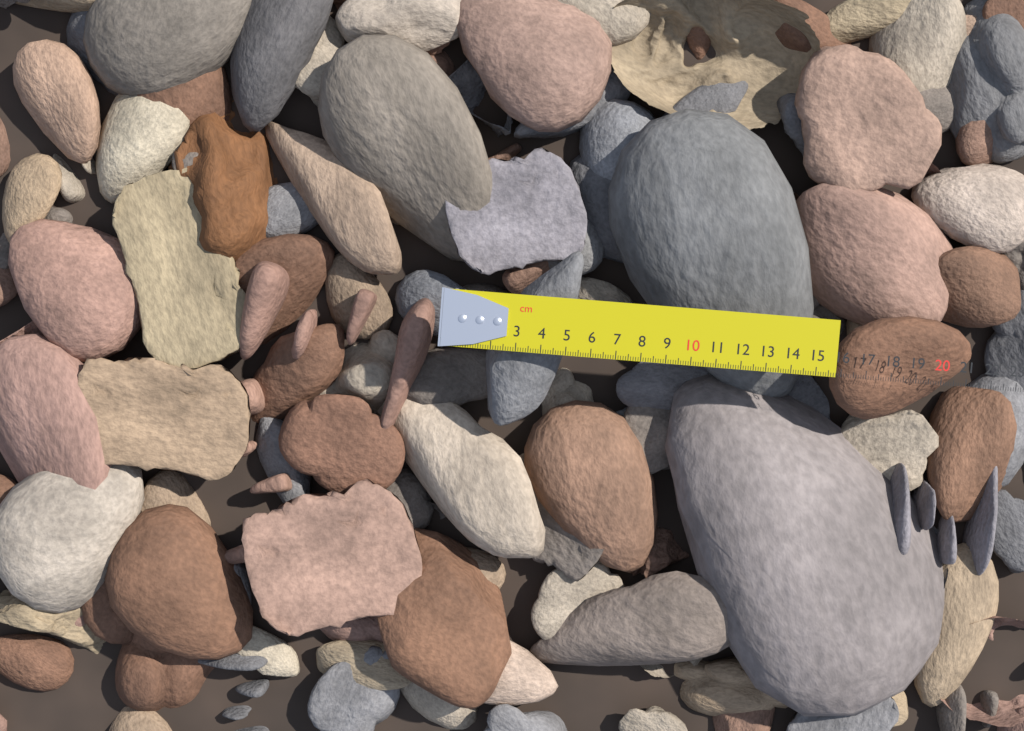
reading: 15.8 cm
